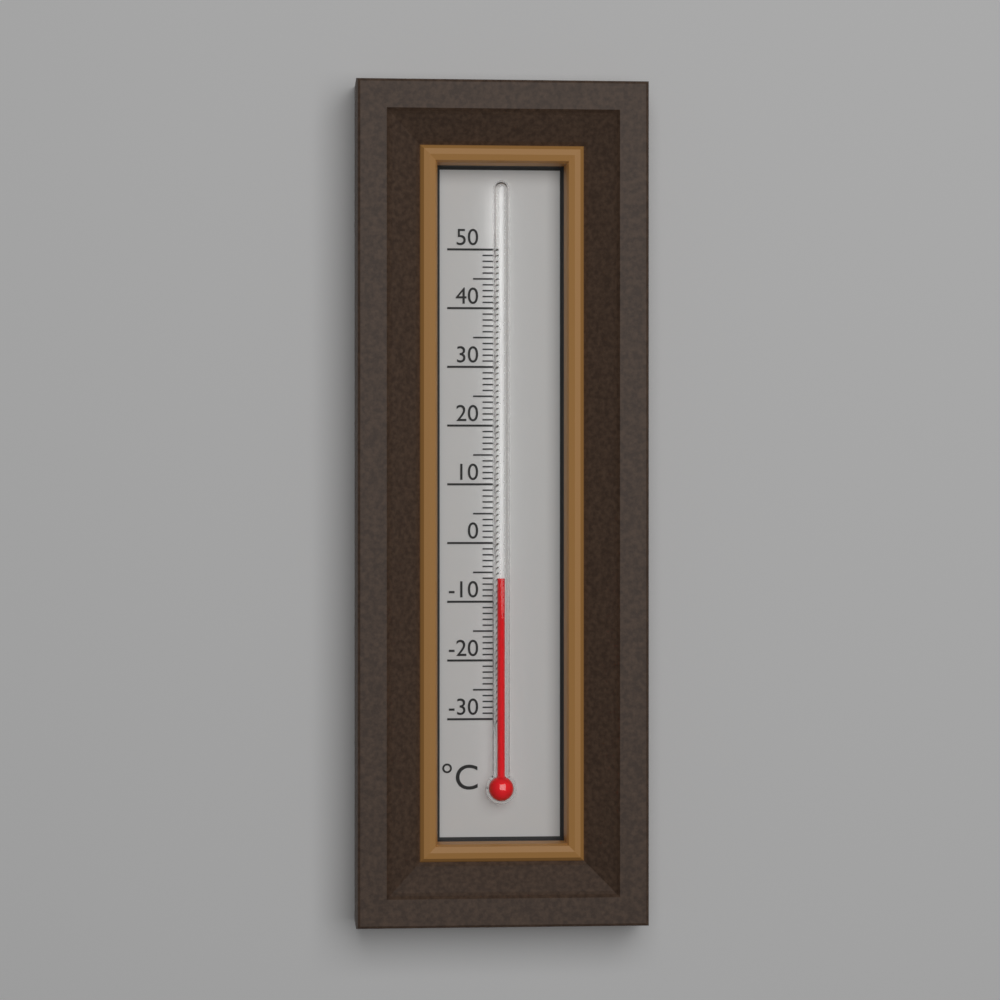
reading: -6 °C
